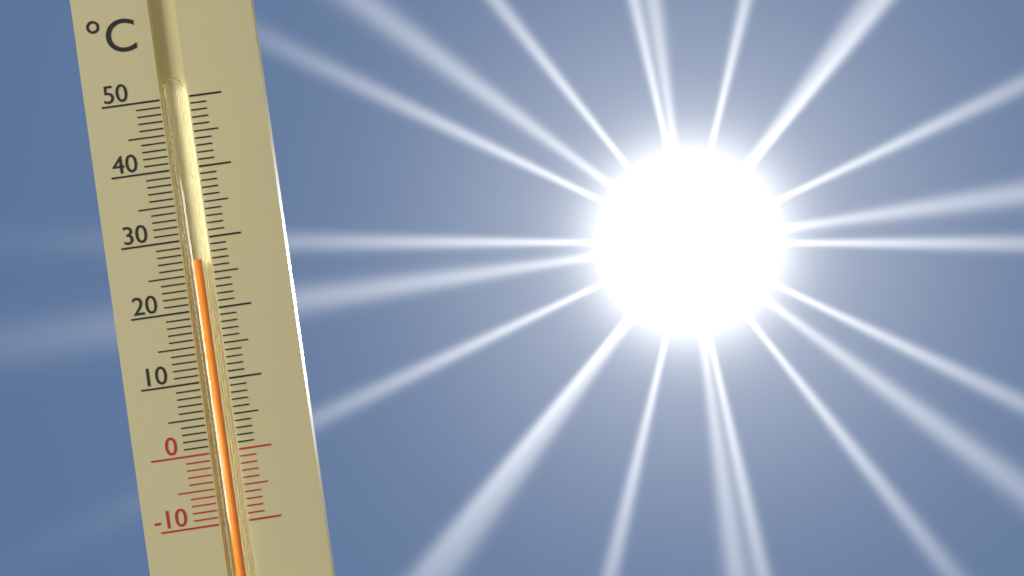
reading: 27 °C
